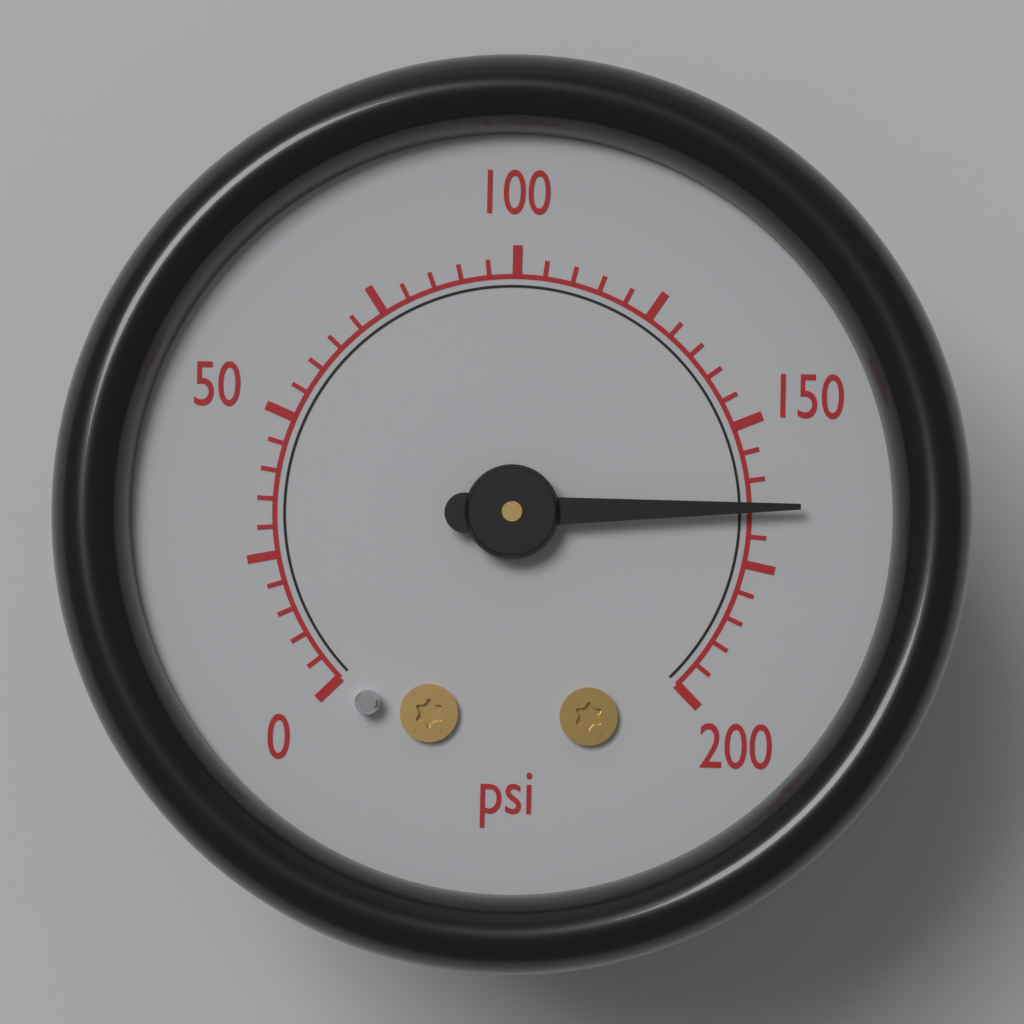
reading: 165 psi
